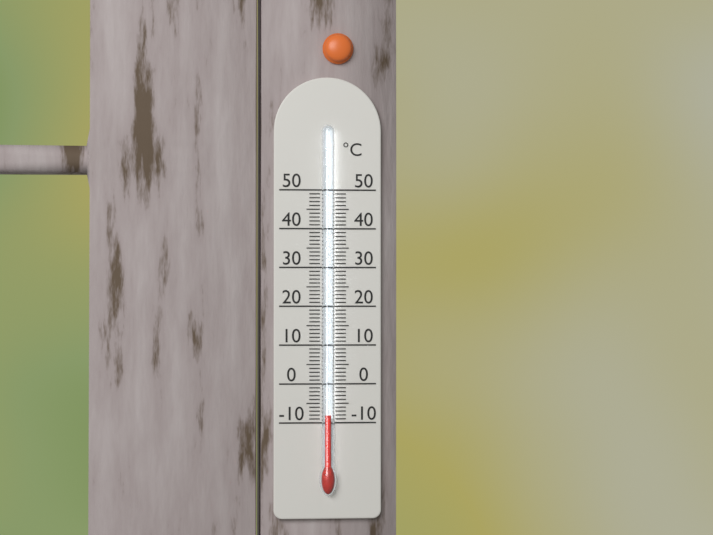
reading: -8 °C
